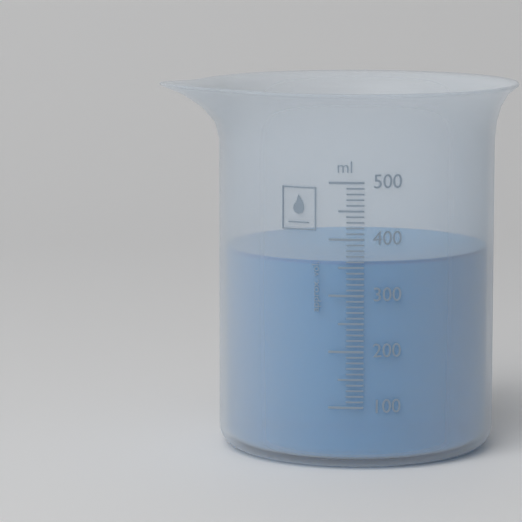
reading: 360 ml
